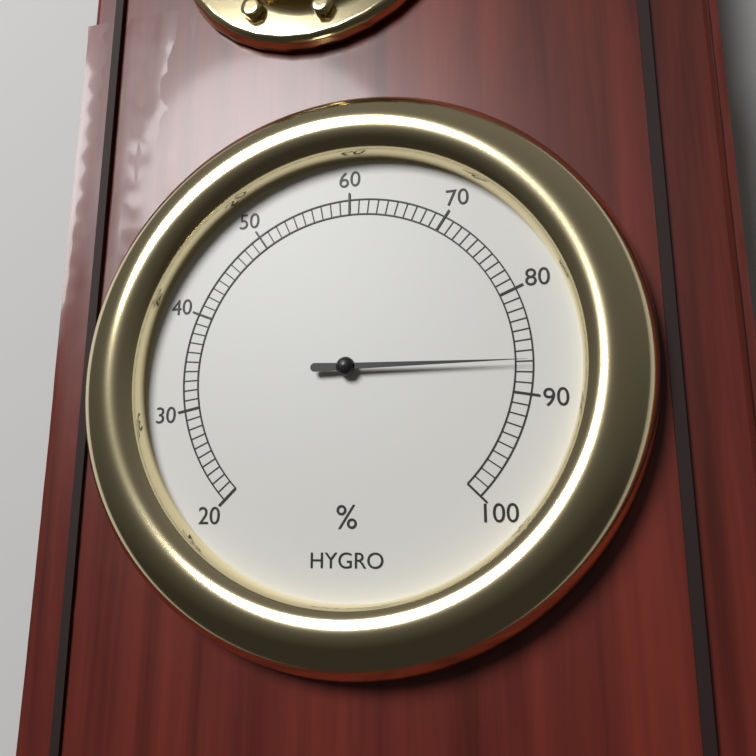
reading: 87 %
